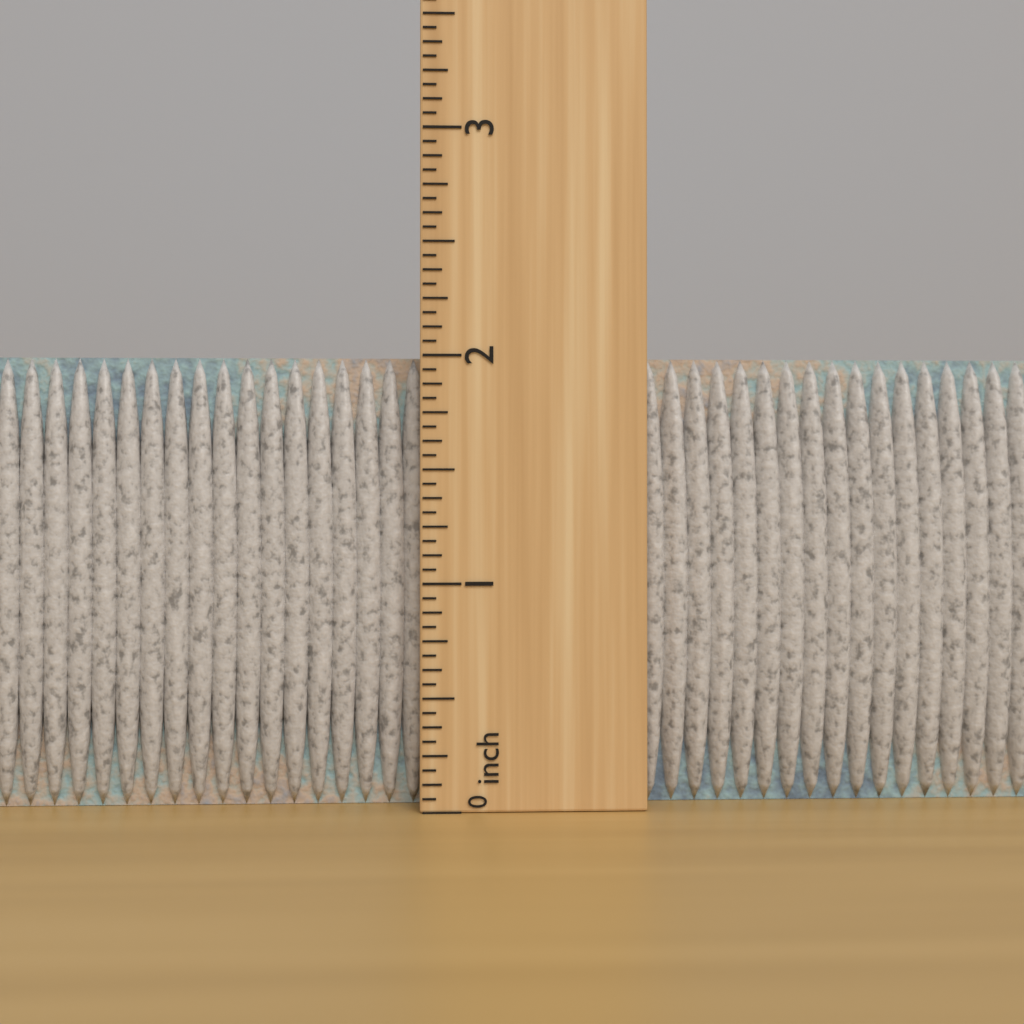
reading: 2.0000 inch
